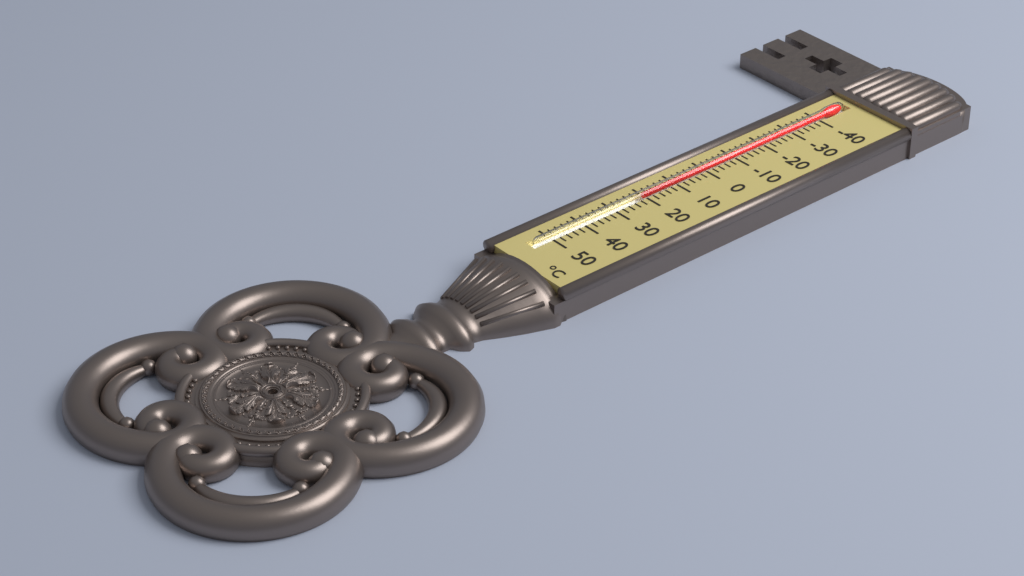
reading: 20 °C
